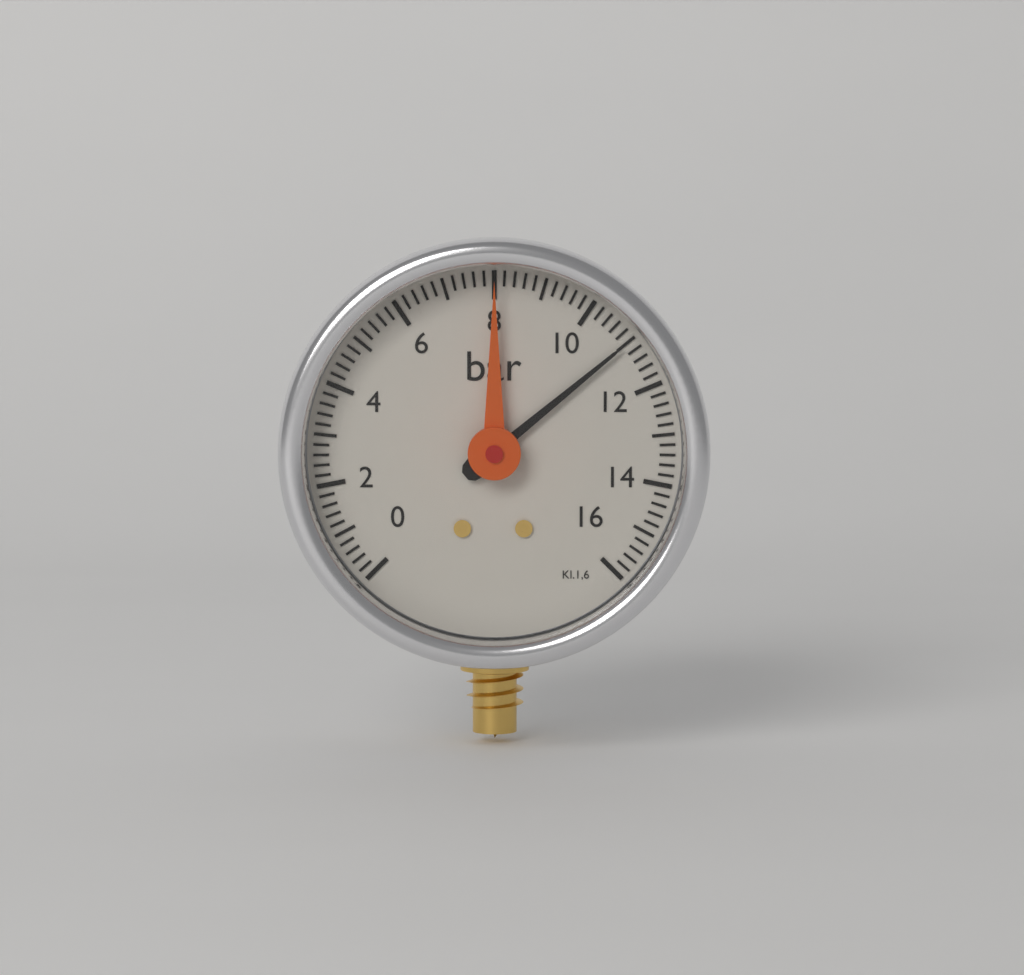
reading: 11.0 bar
